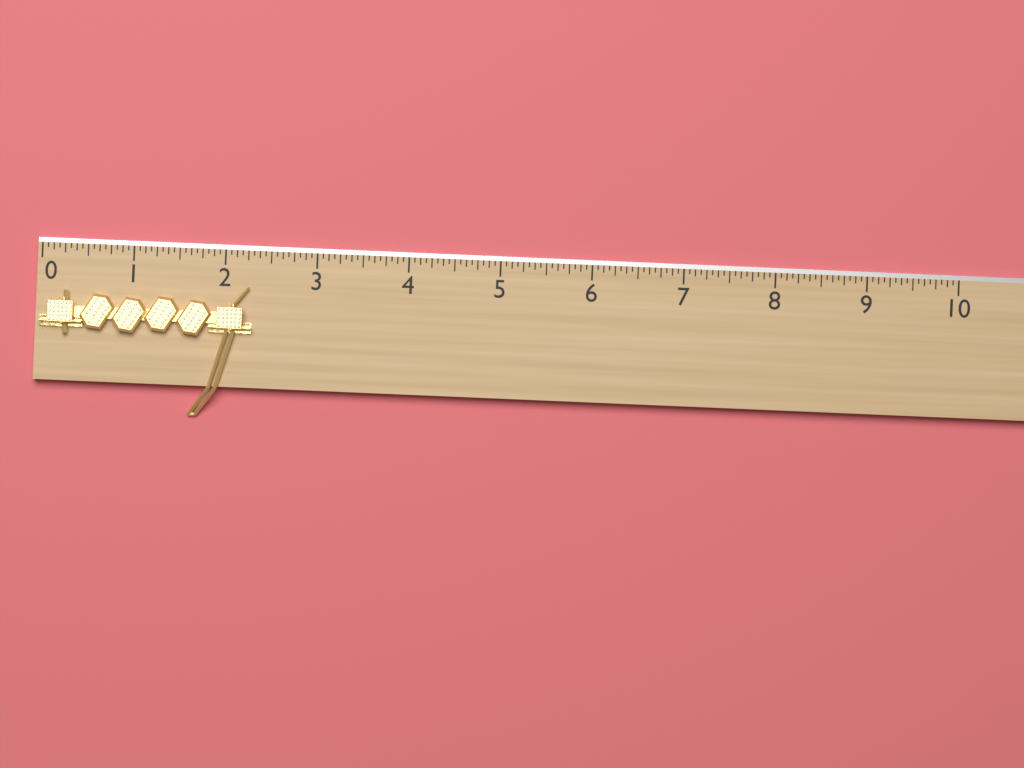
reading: 2.3125 (no unit)
